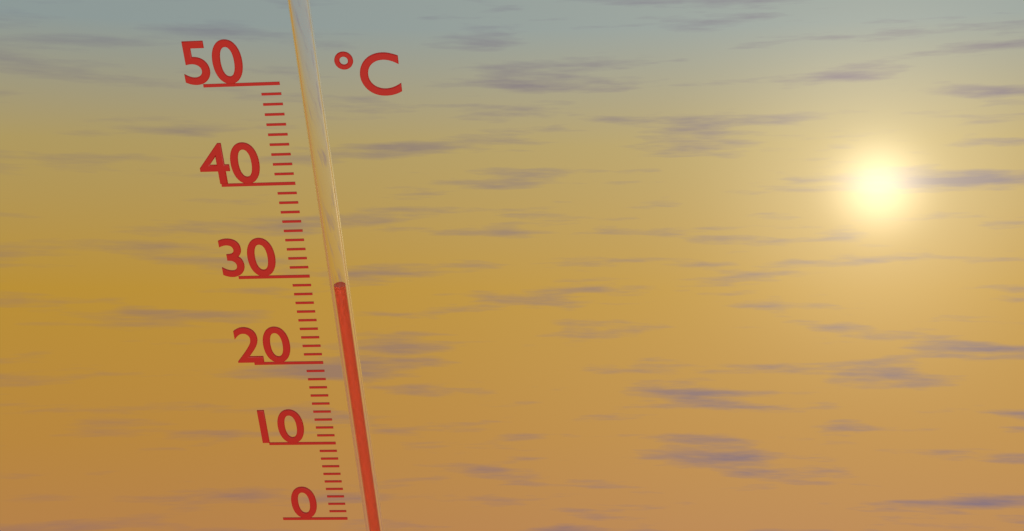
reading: 29 °C
